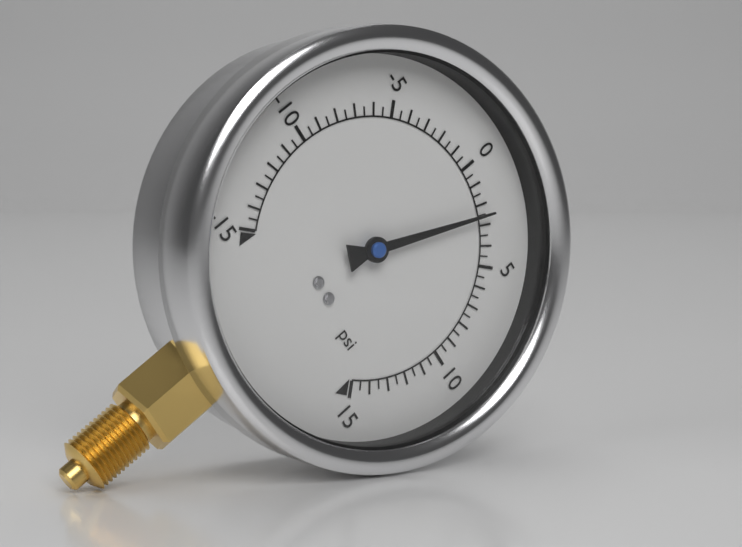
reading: 2.5 psi
